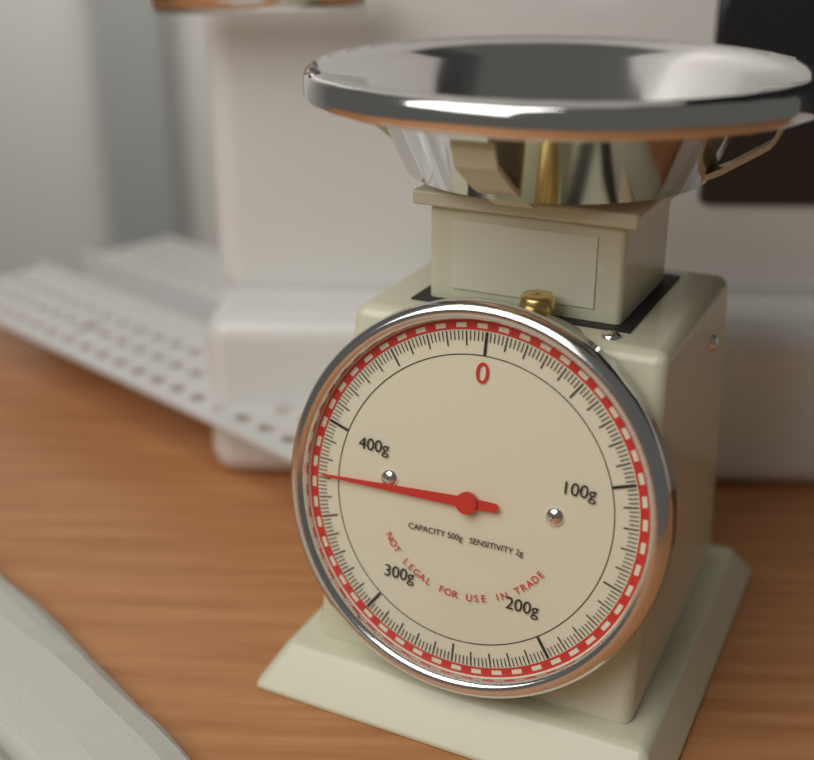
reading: 372 g
